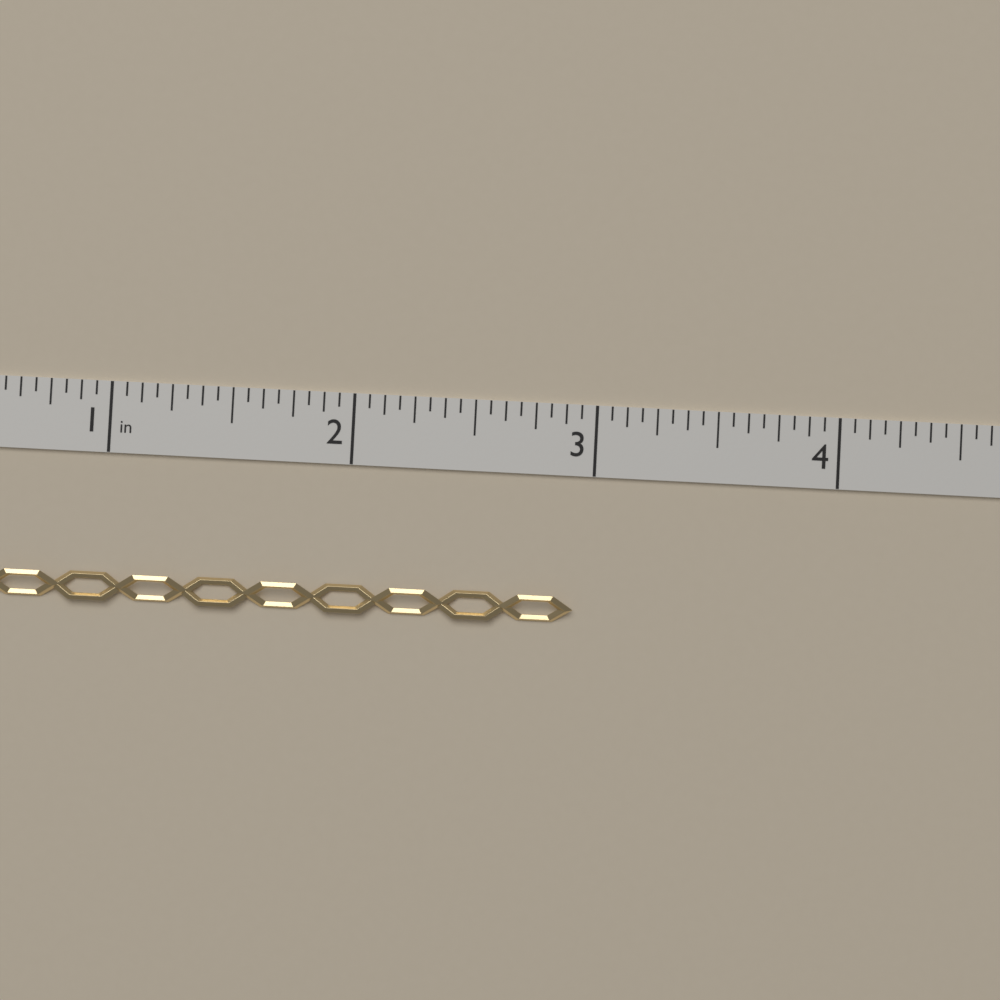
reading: 2.9375 in
